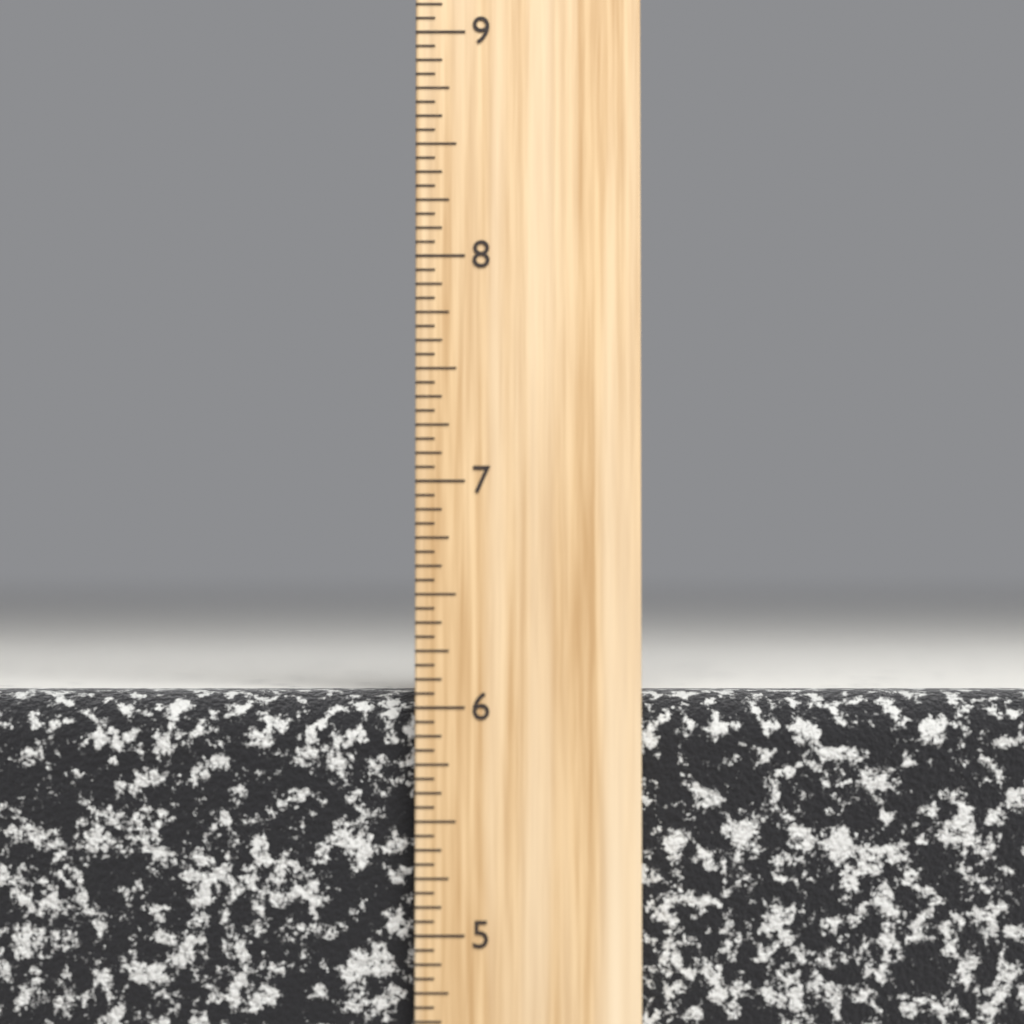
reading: 6.0625 inch
